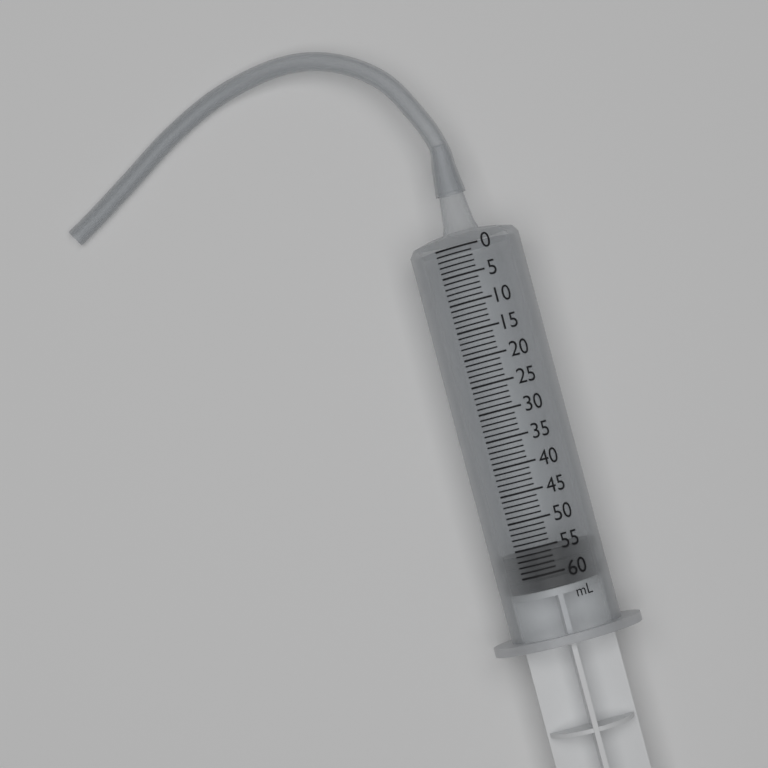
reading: 56 ml
